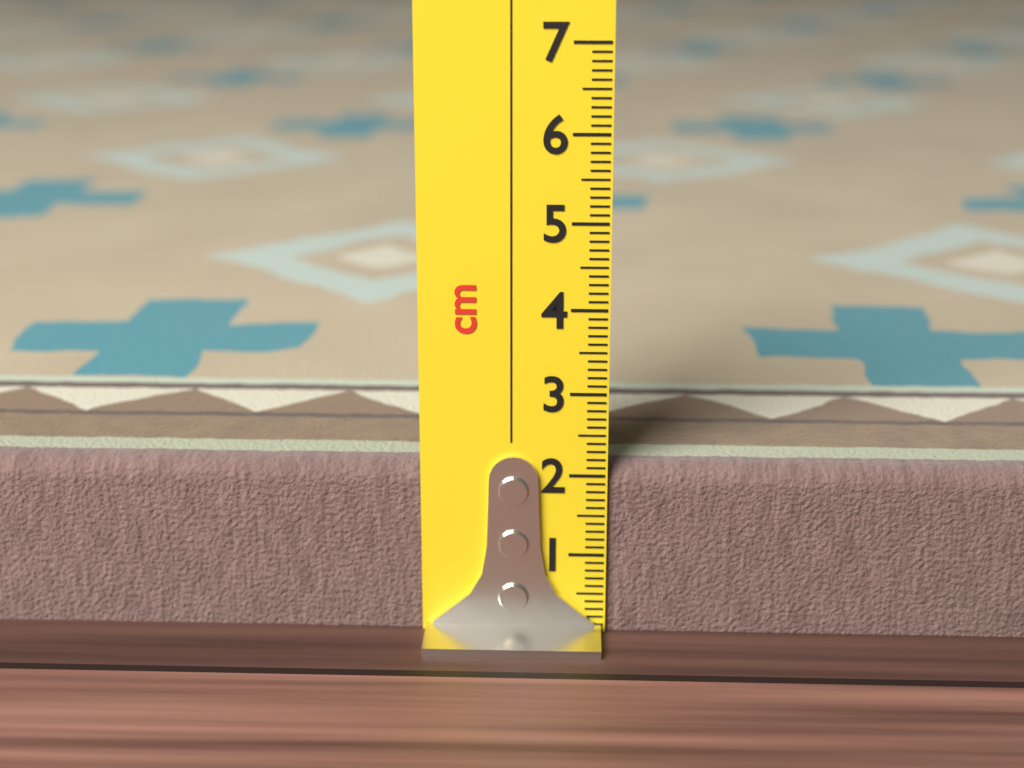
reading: 2.1 cm
